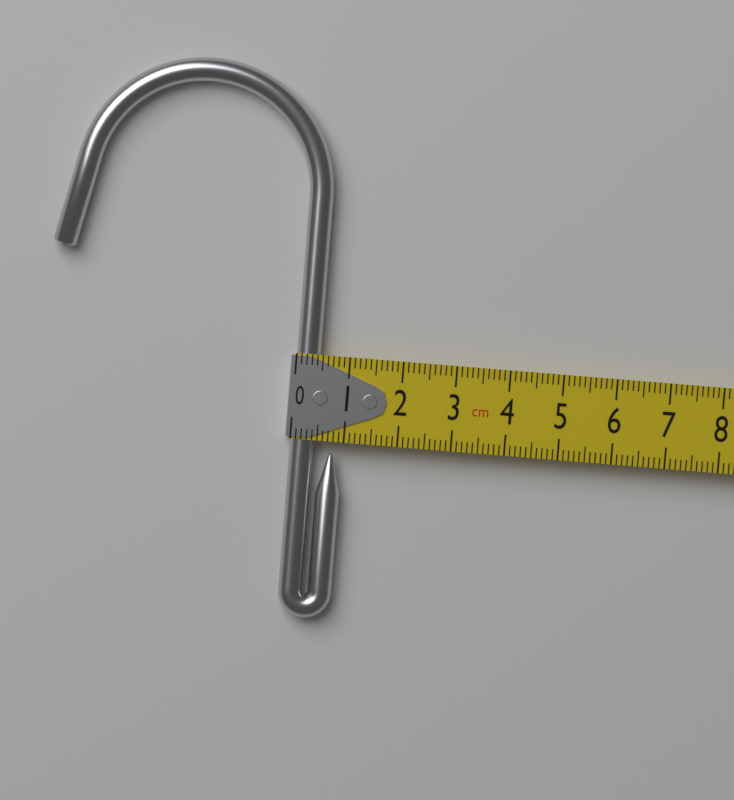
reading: 1.0 cm
